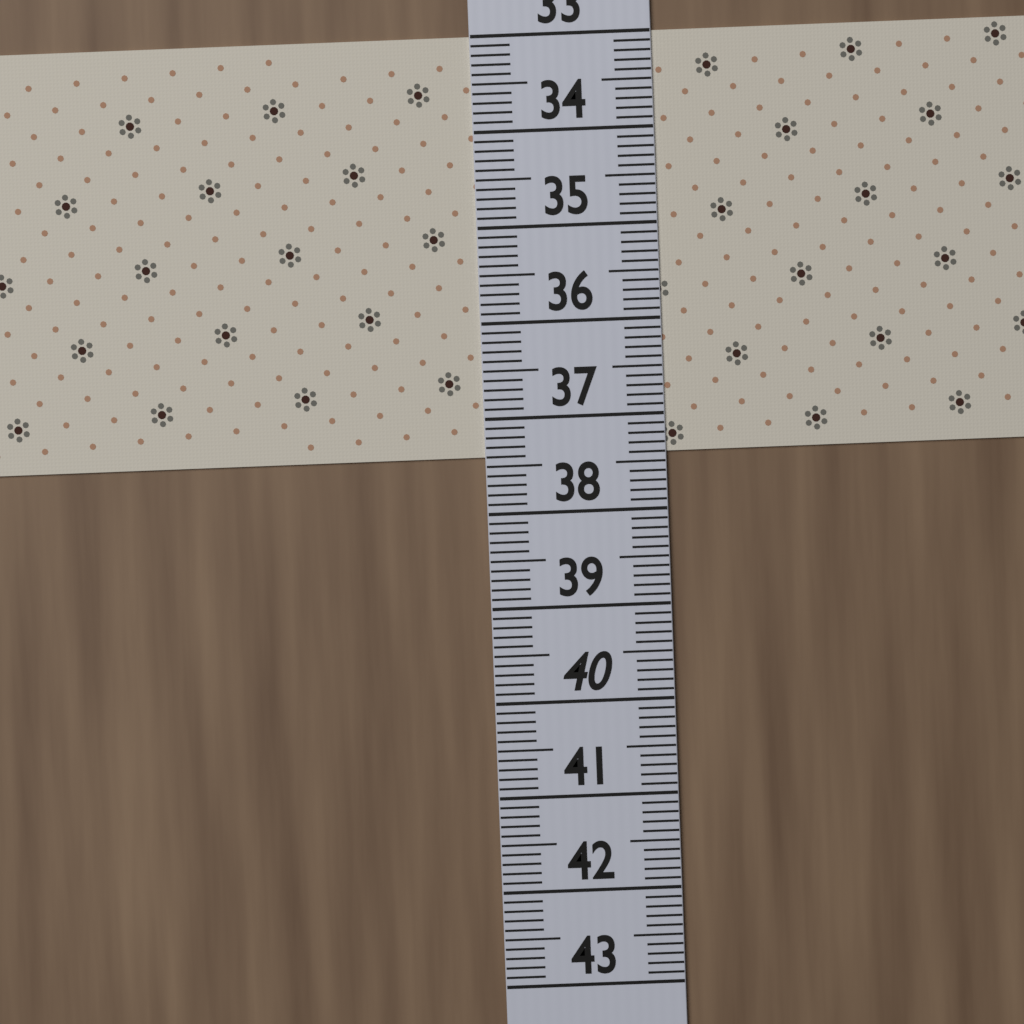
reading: 37.4 (no unit)
